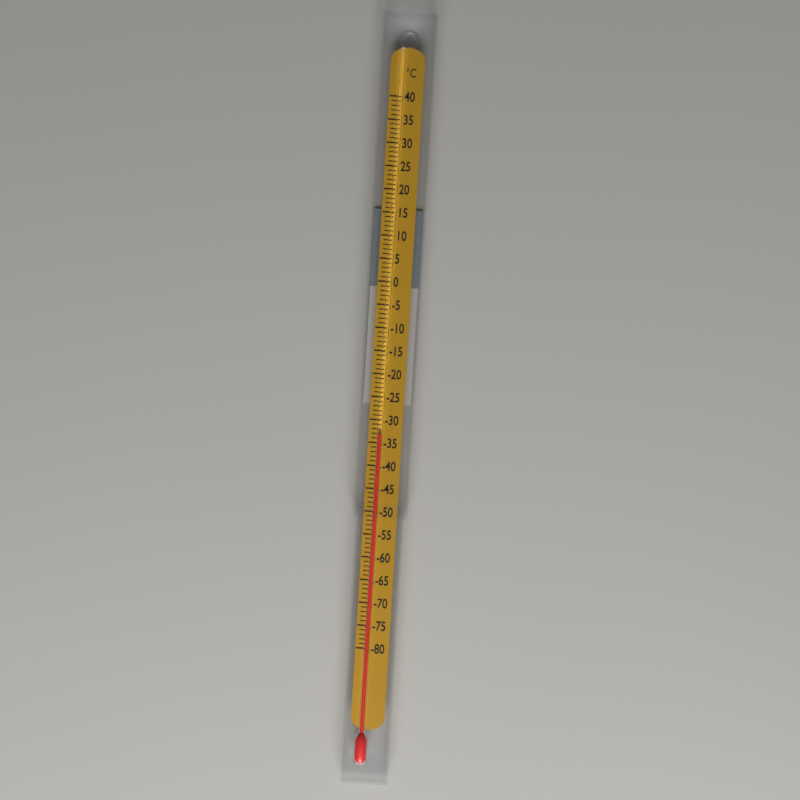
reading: -33 °C
